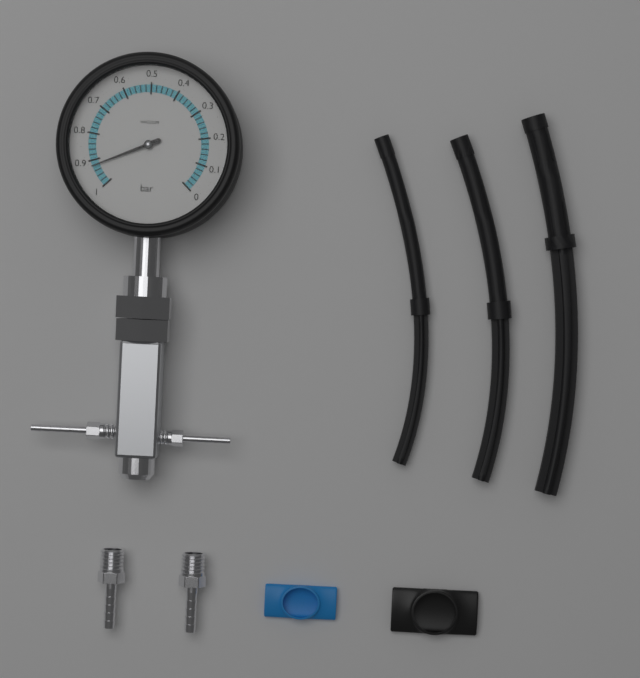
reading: 0.92 bar
